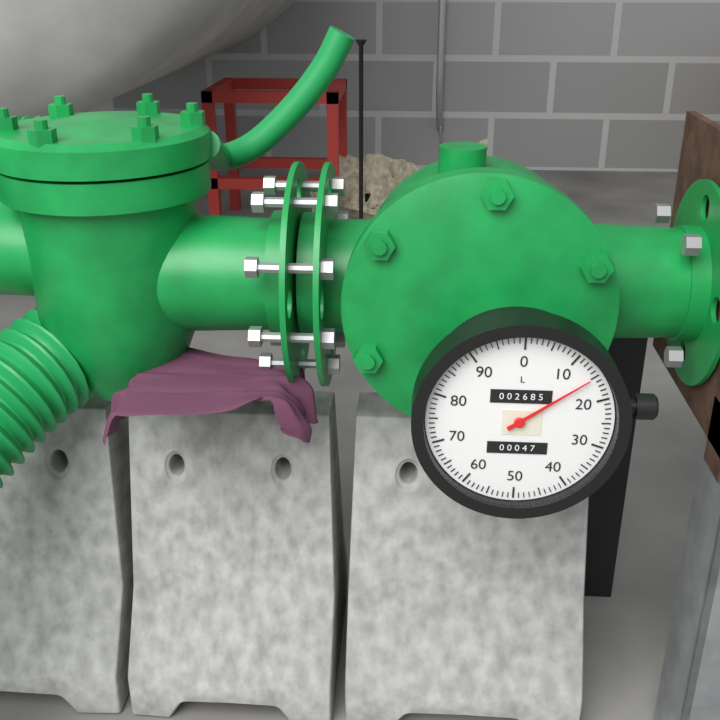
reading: 15 L
